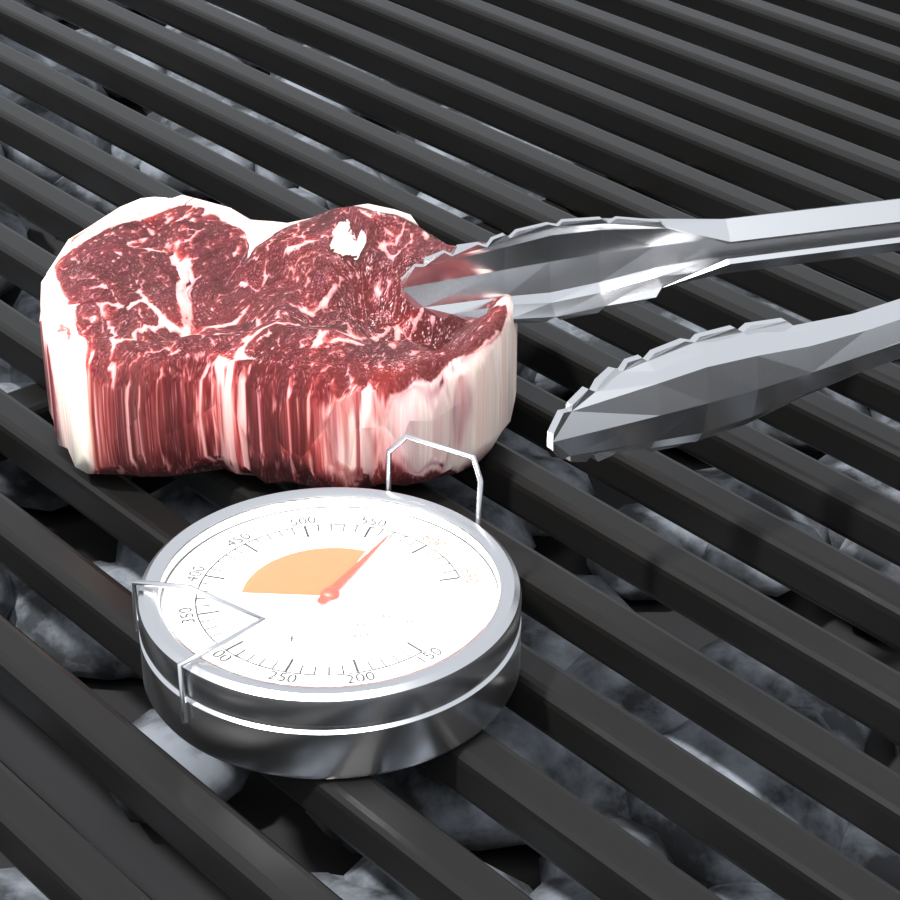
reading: 570 °F
